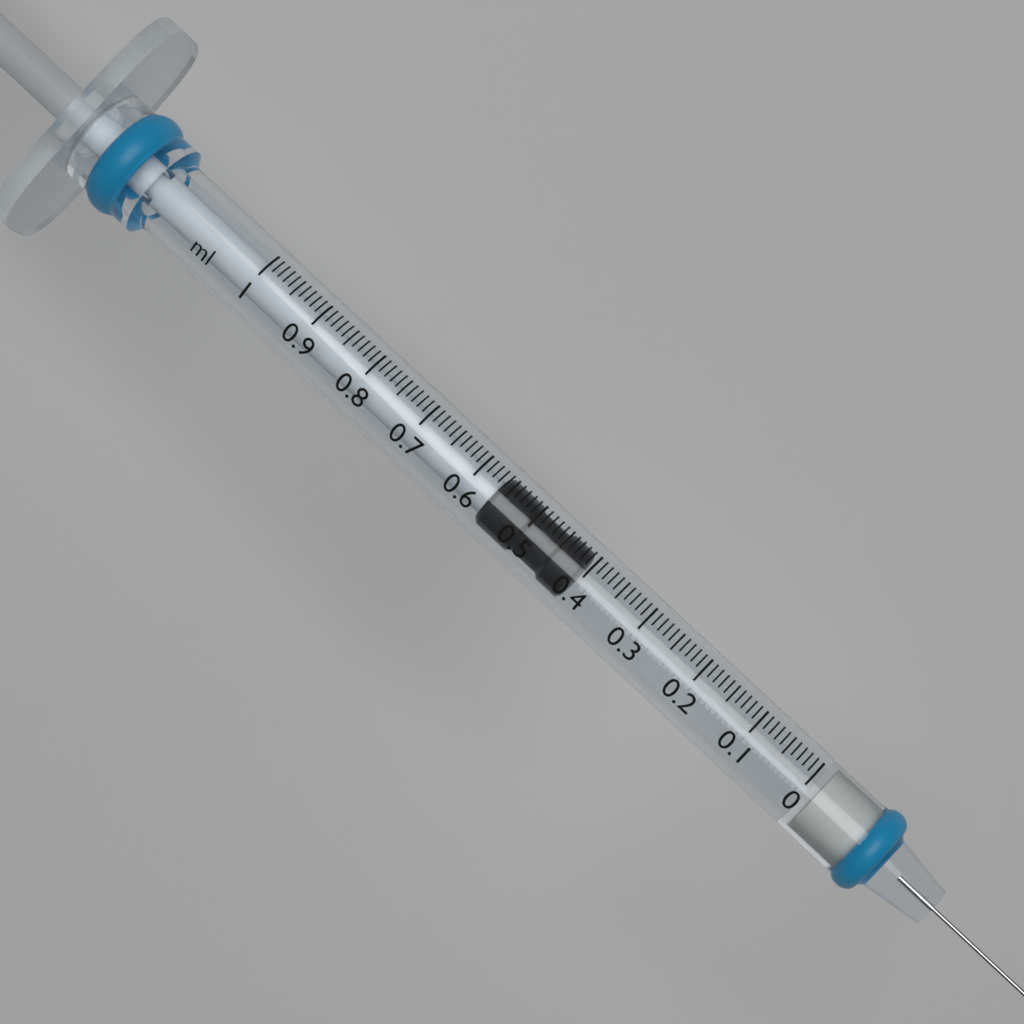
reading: 0.41 ml
